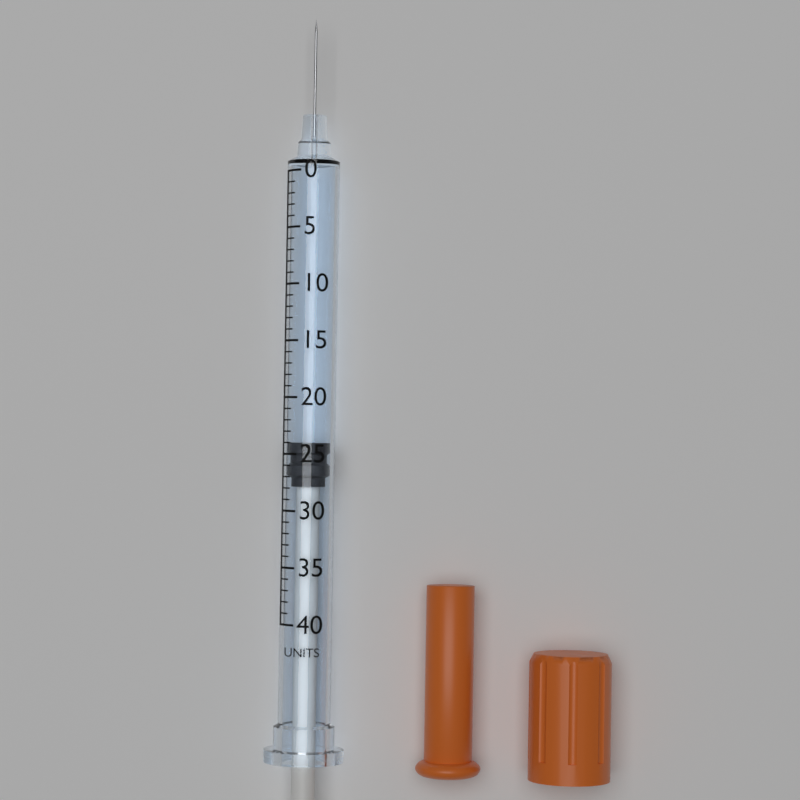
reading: 24 units
